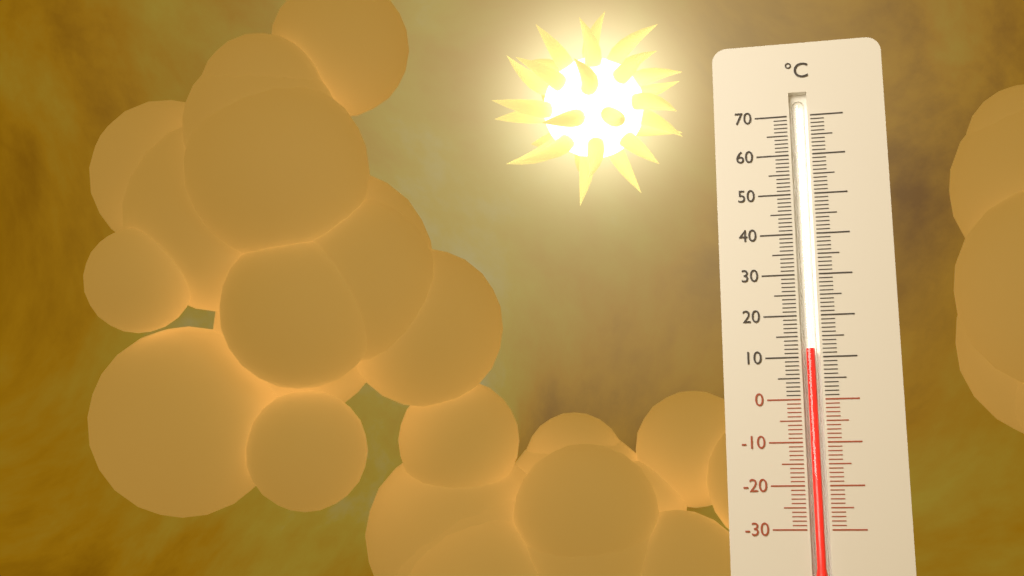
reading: 12 °C
